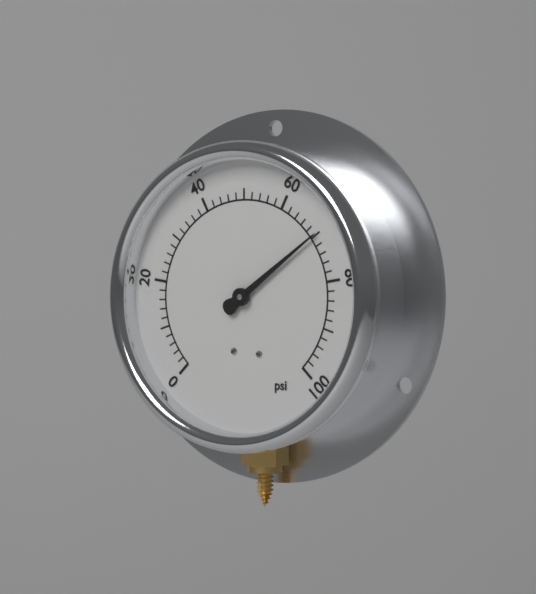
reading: 70 psi
